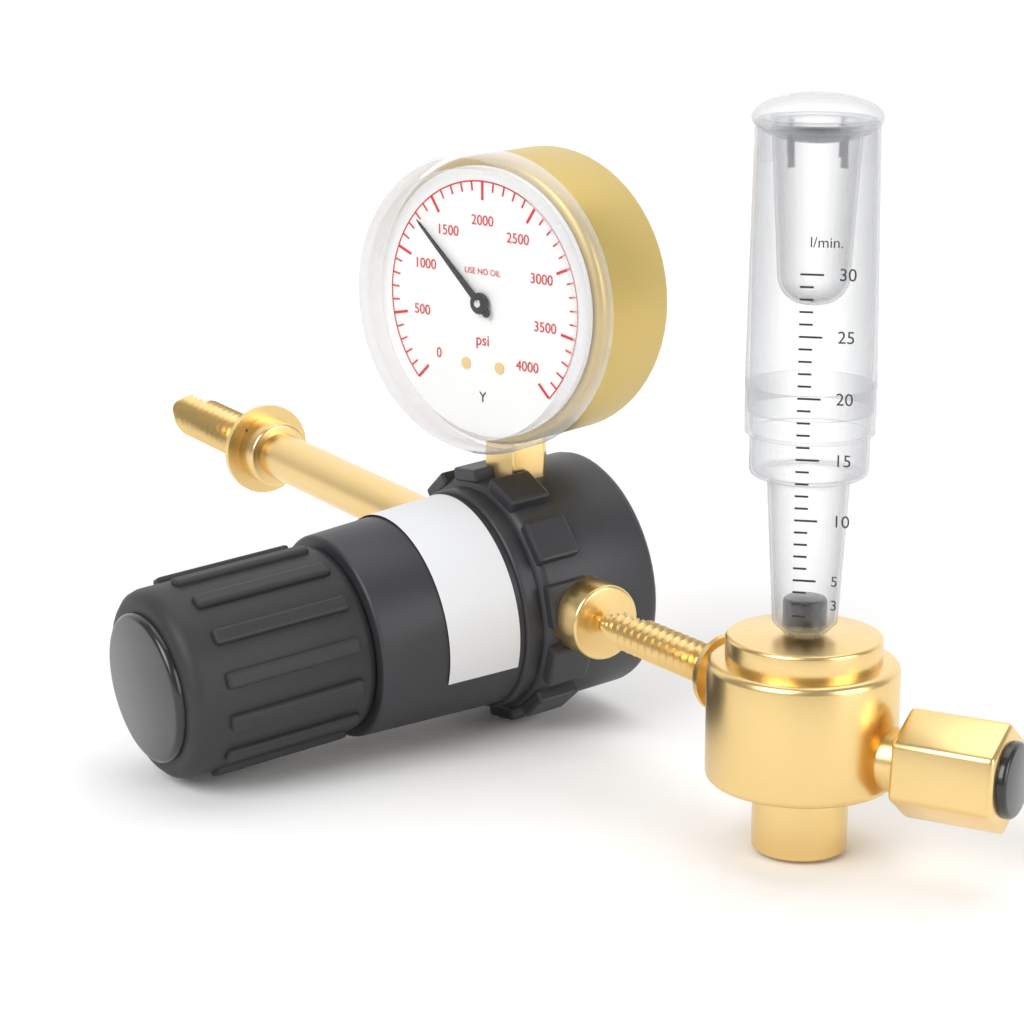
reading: 1300 psi
